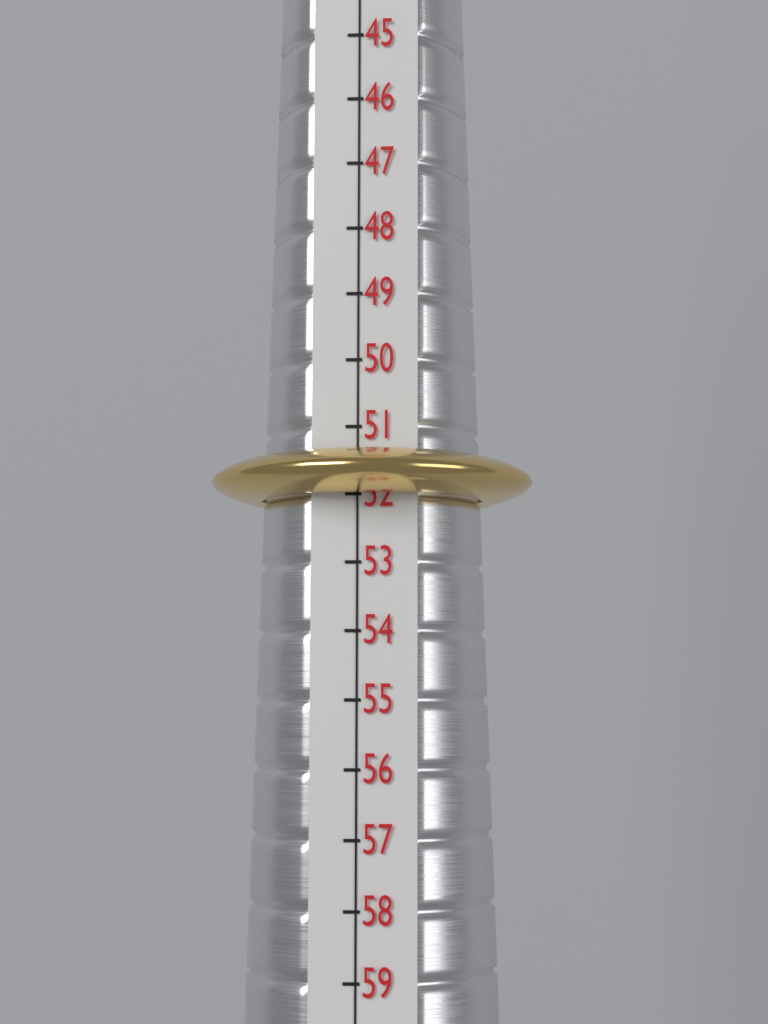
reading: 52 (no unit)
